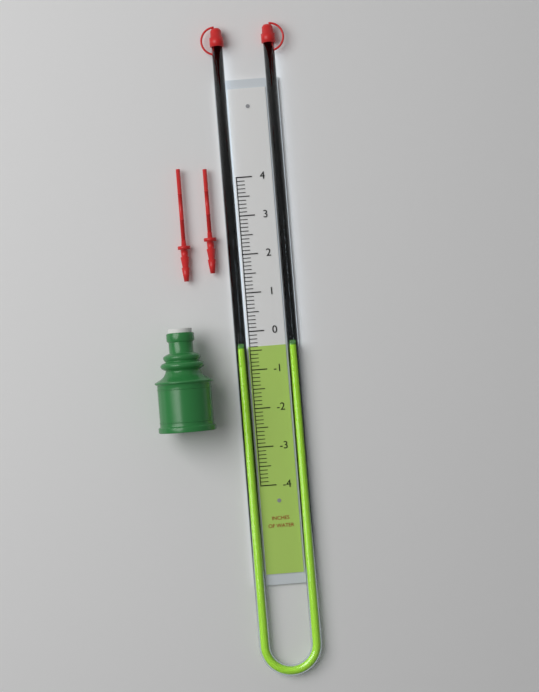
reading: -0.4 in
